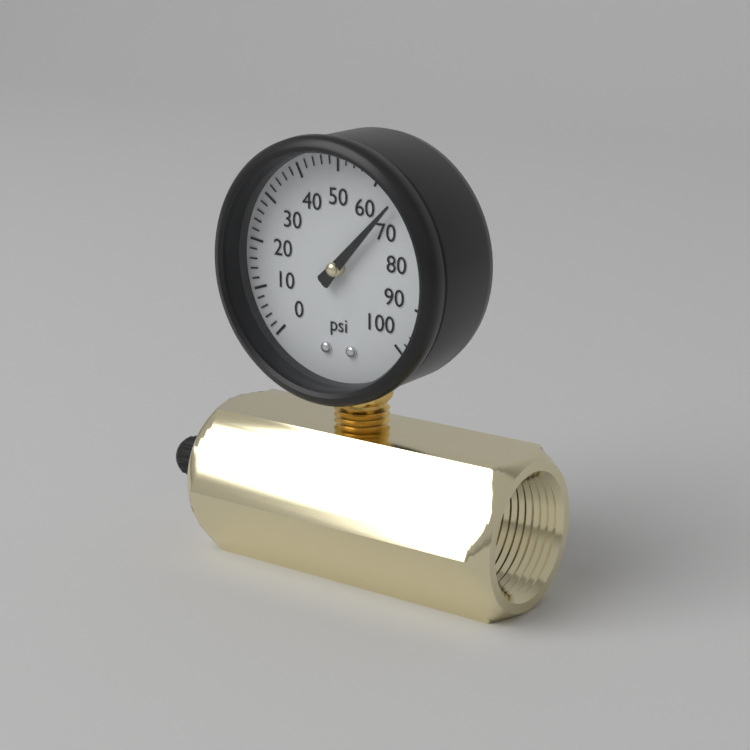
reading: 66 psi
